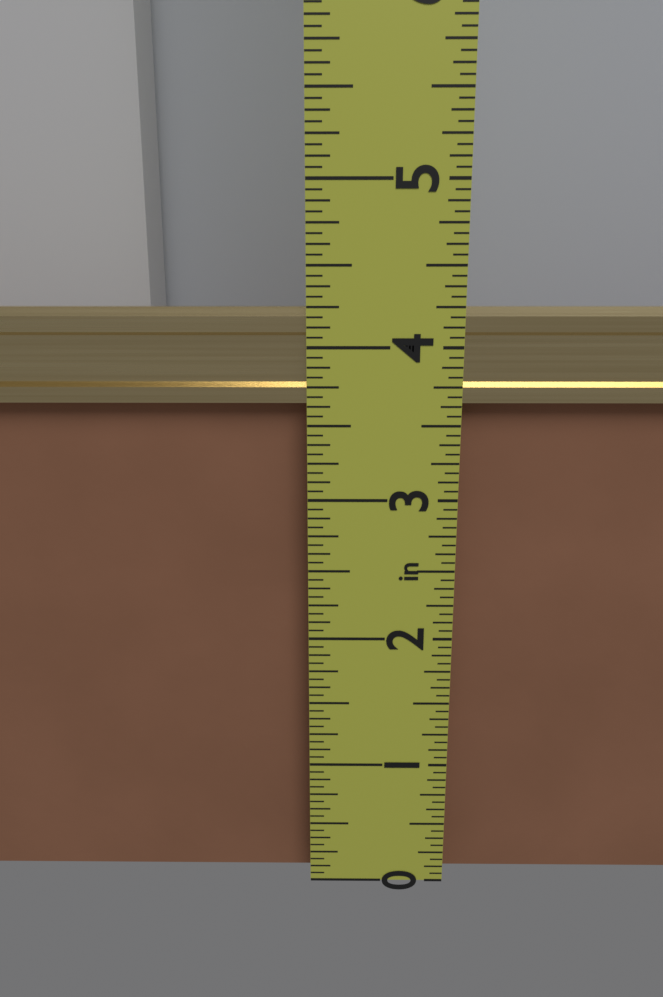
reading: 4.2500 in
